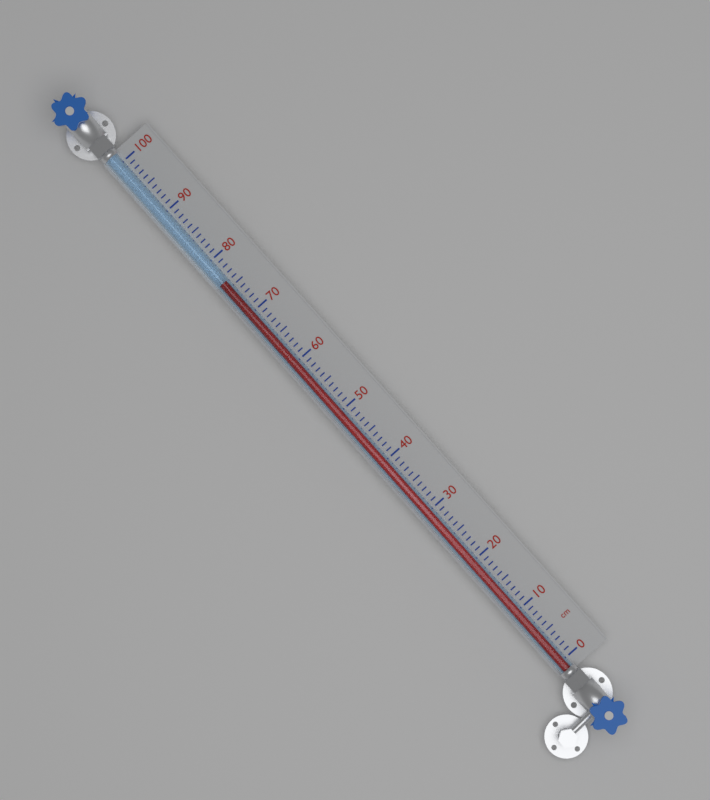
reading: 76 cm
